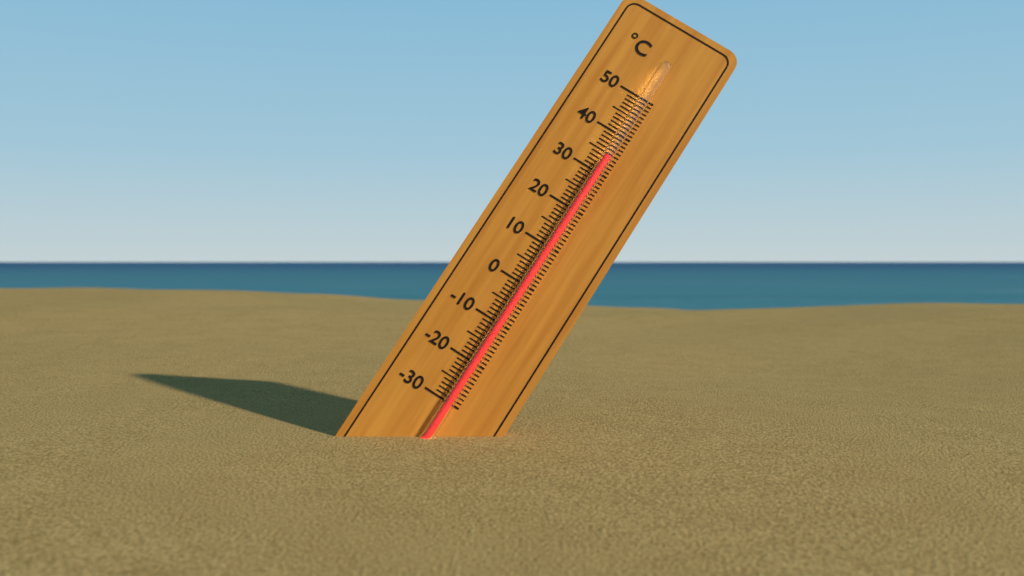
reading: 34 °C
